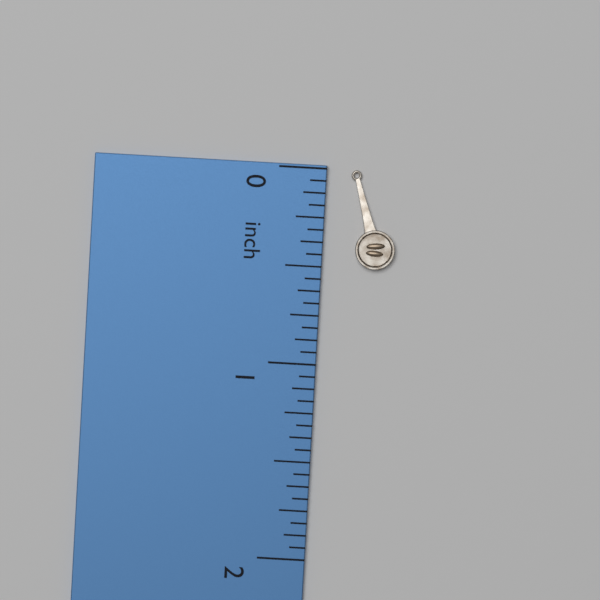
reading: 0.5000 inch
